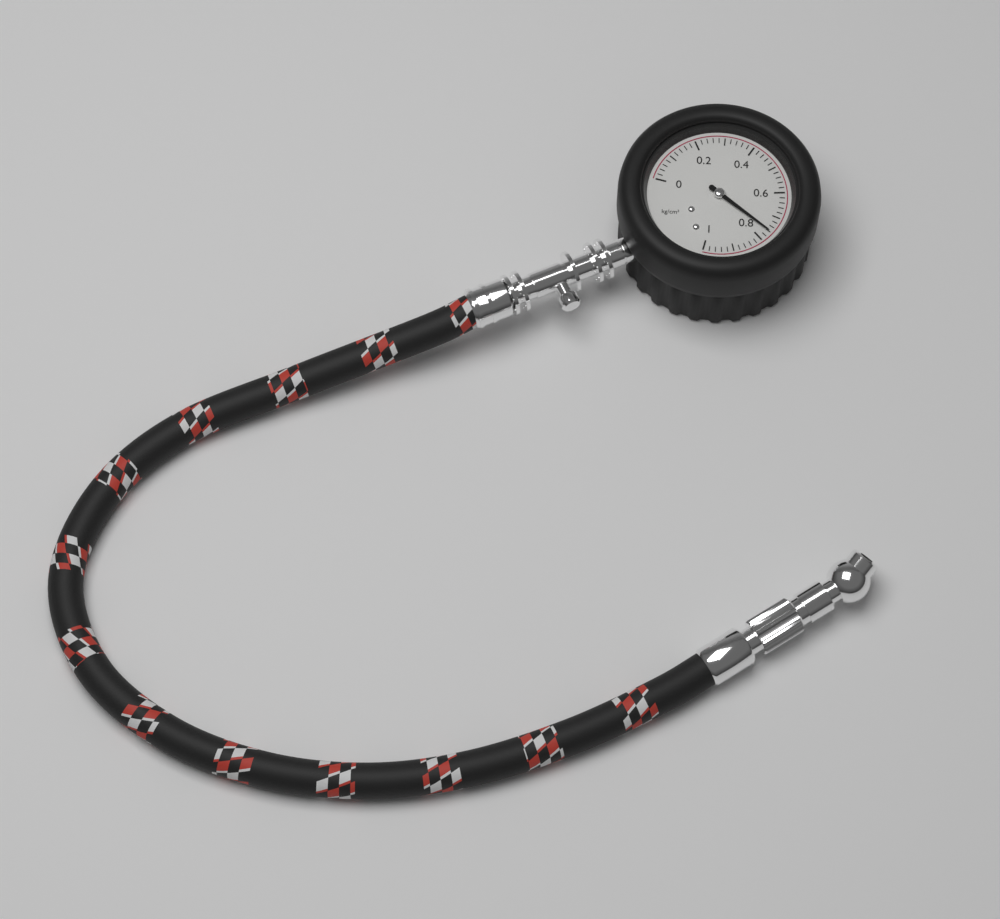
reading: 0.76 kg/cm²
